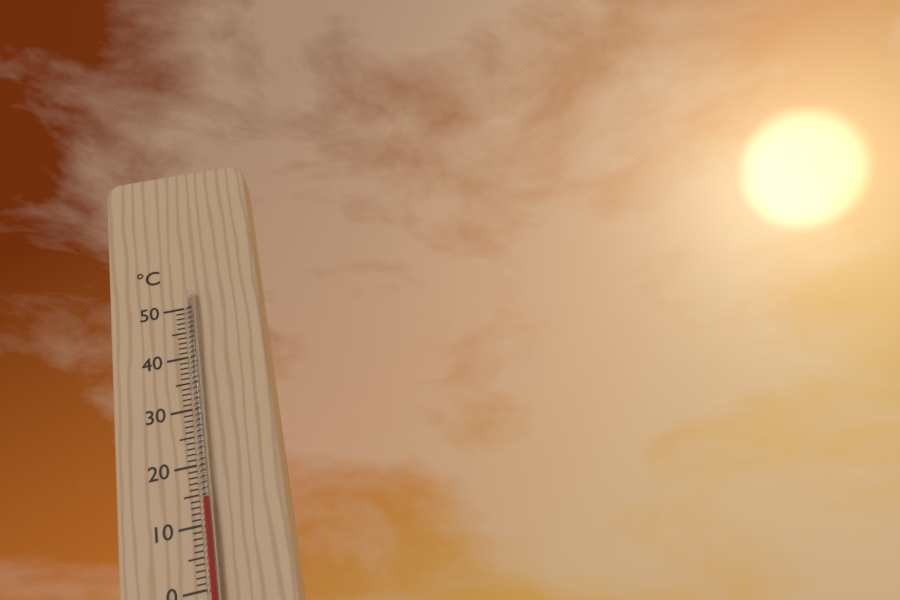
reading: 14 °C
